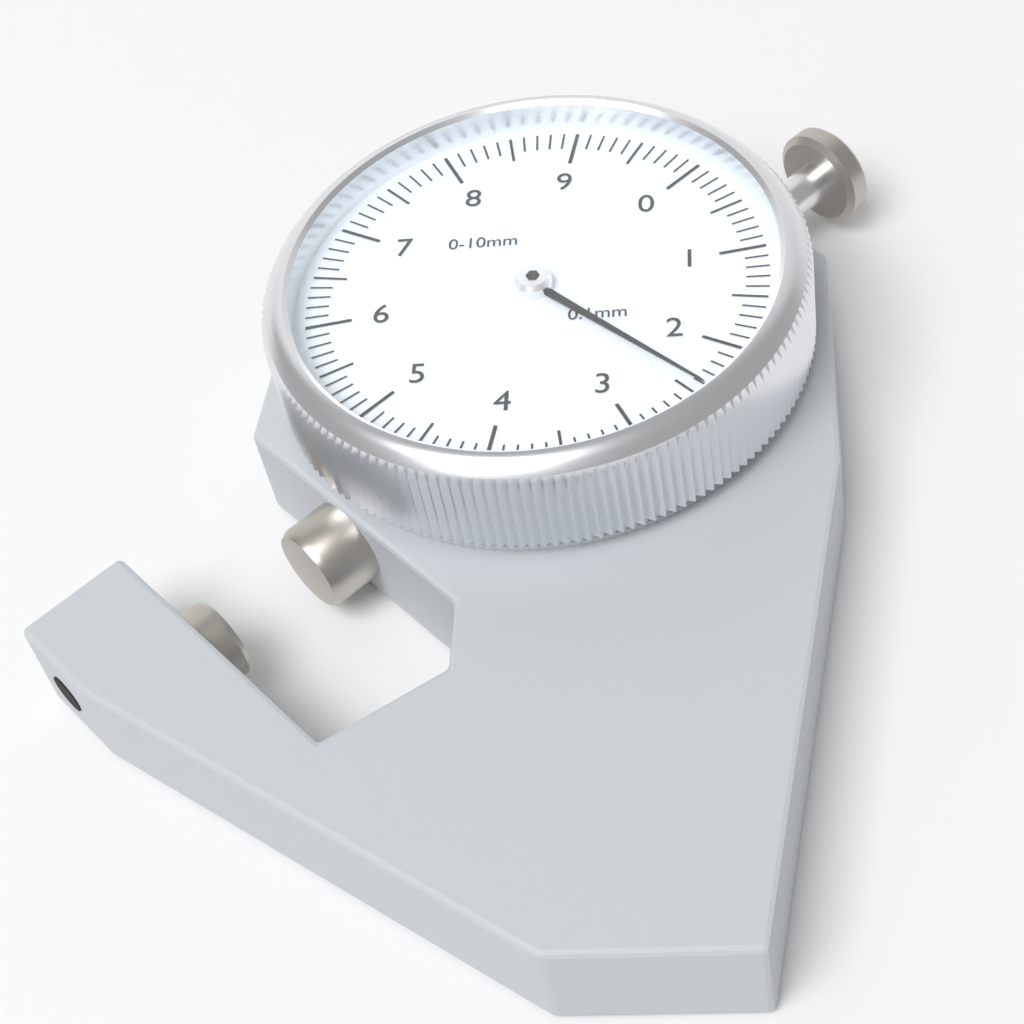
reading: 2.4 mm
